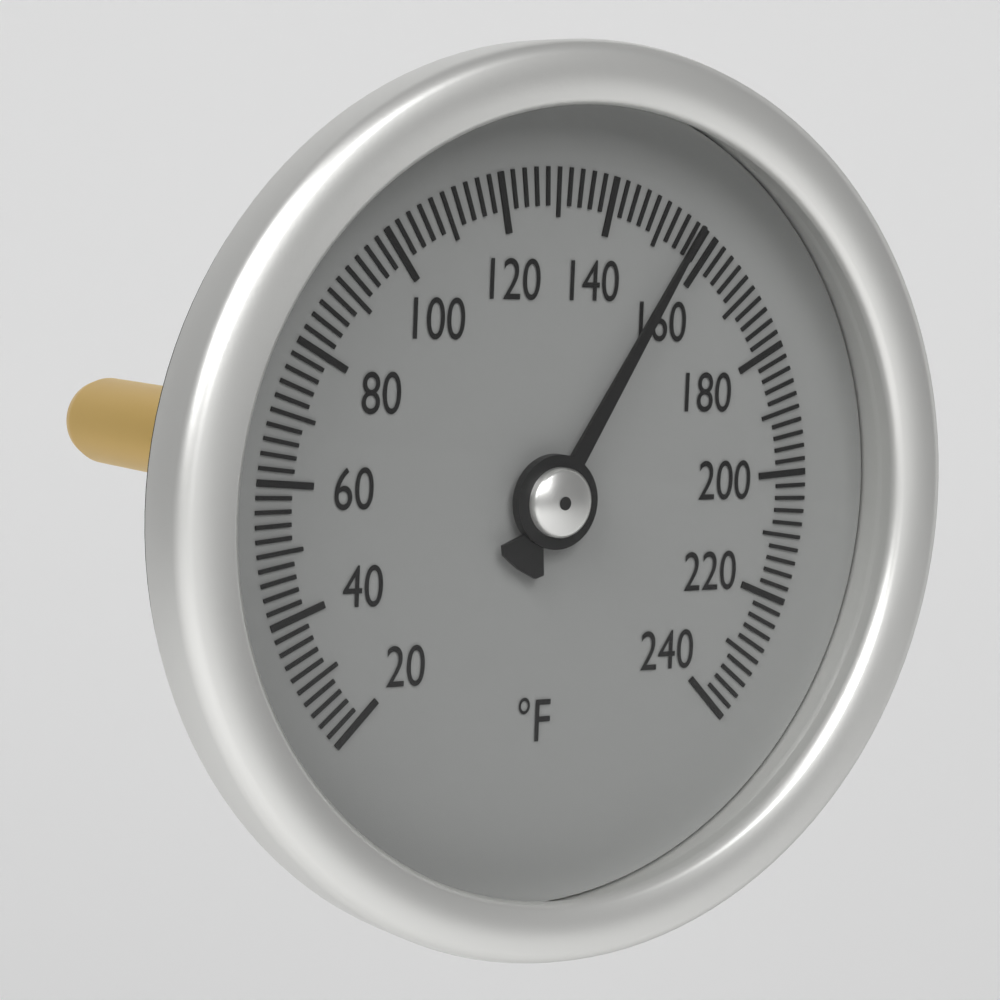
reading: 156 °F
